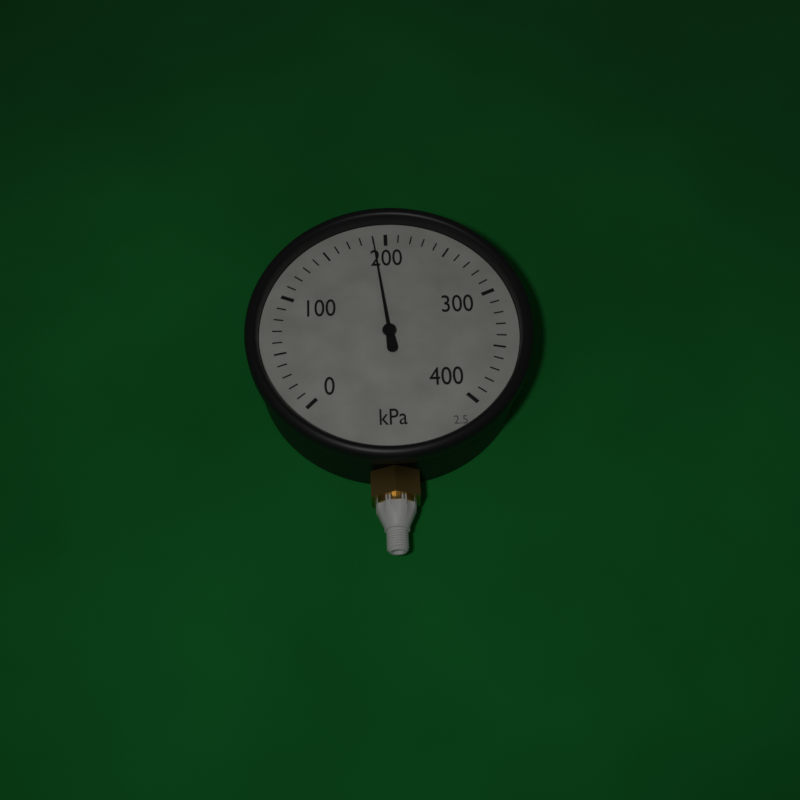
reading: 190 kPa
